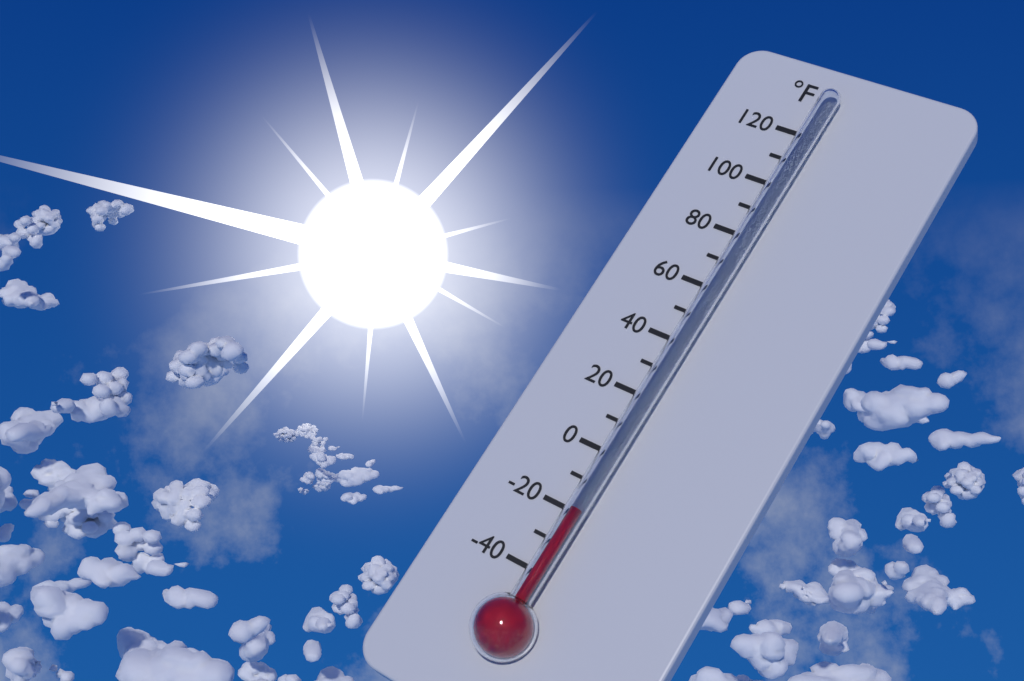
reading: -20 °F
